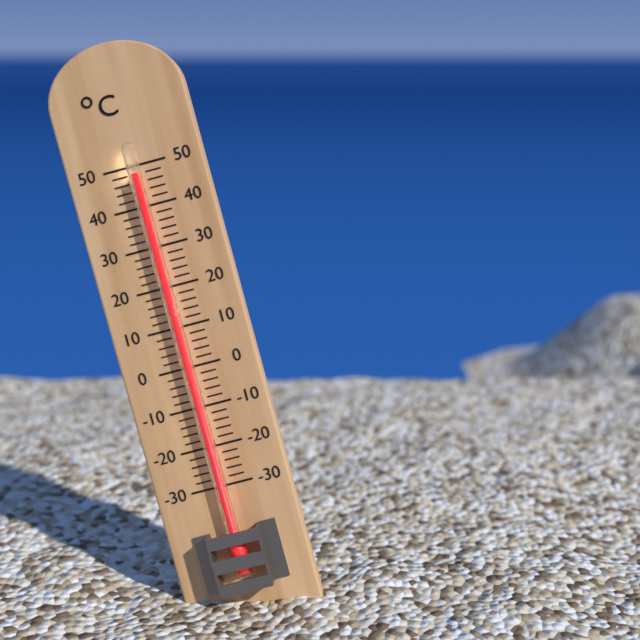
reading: 48 °C
